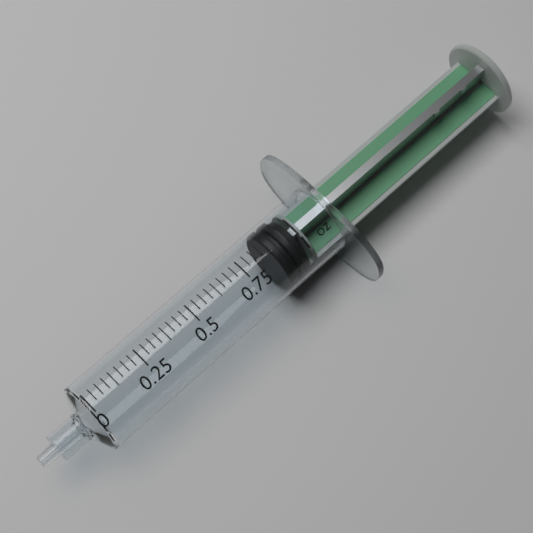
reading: 0.87500 oz
